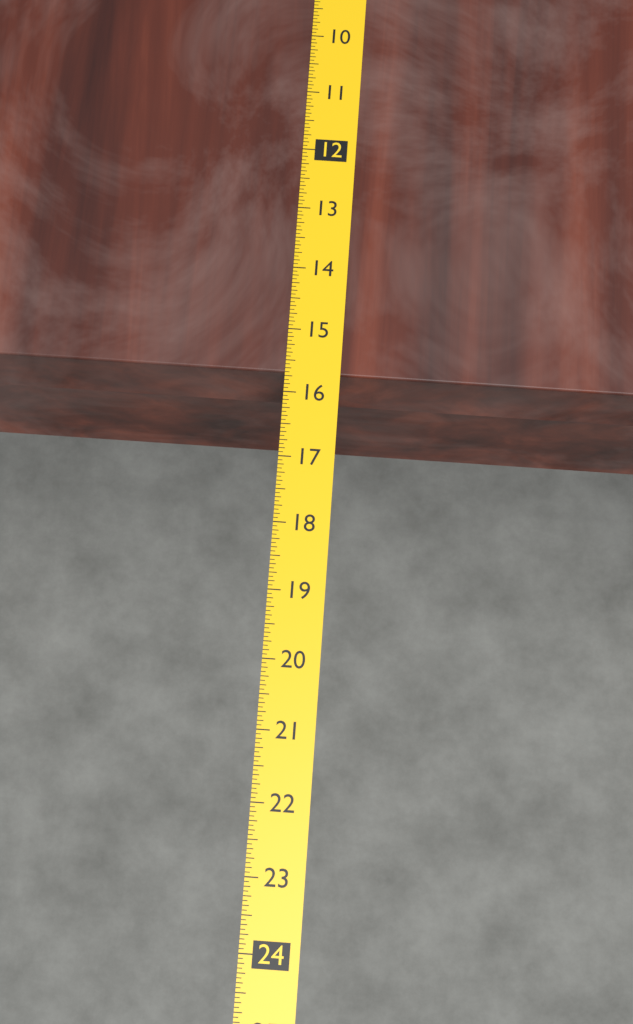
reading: 15.6875 (no unit)
